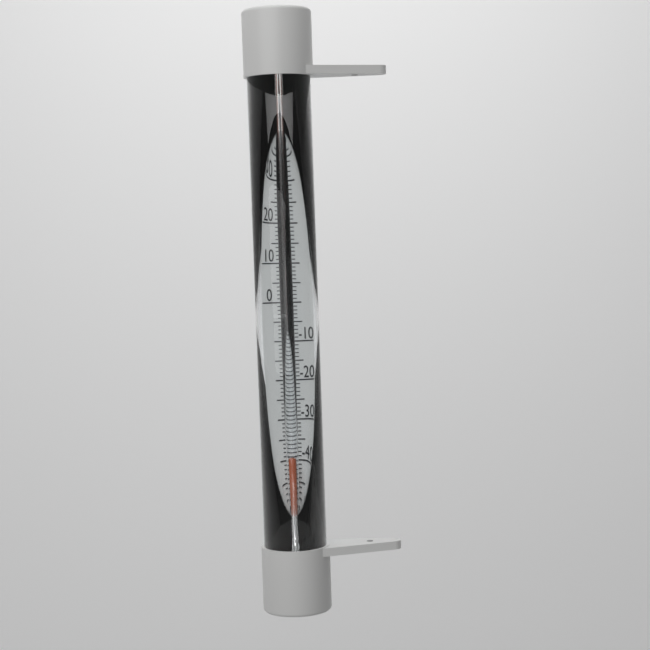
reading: -41 °C
